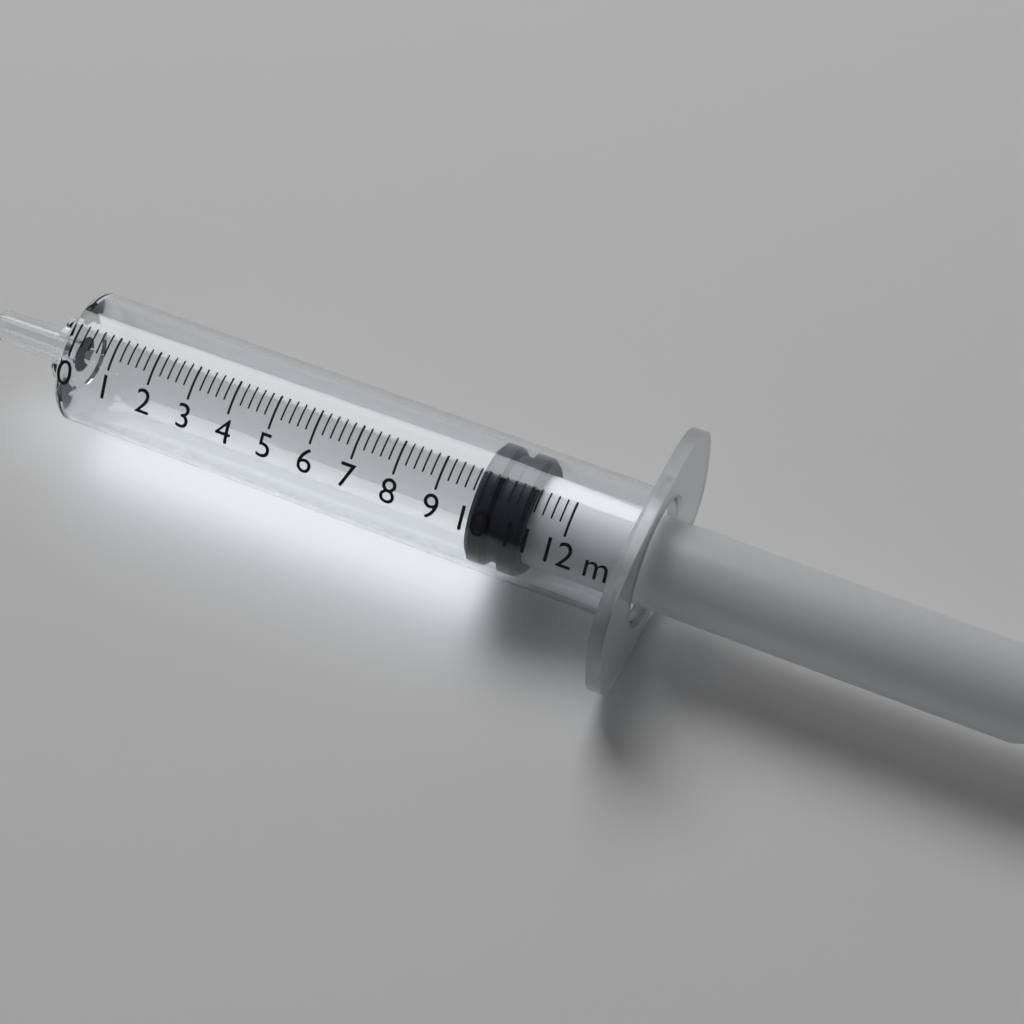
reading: 9.8 ml
